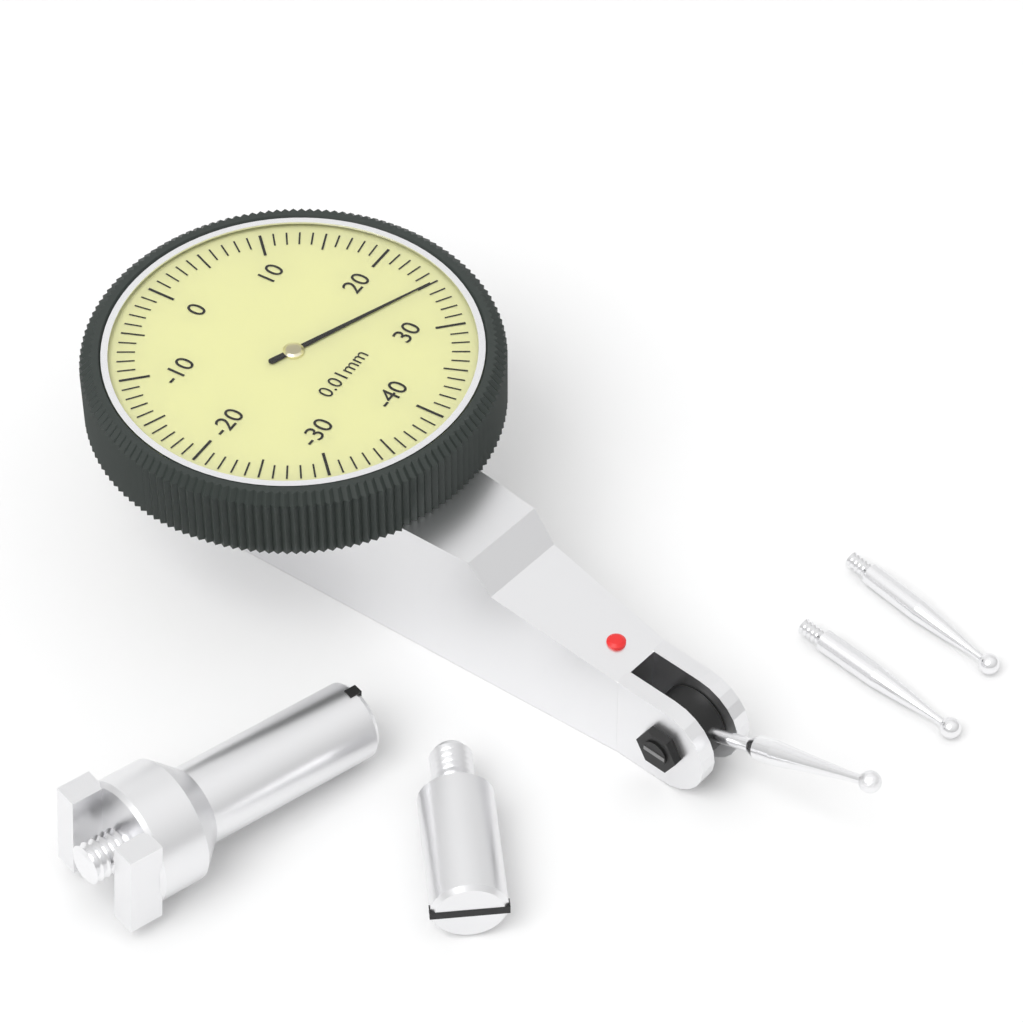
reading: 25 0.01mm
